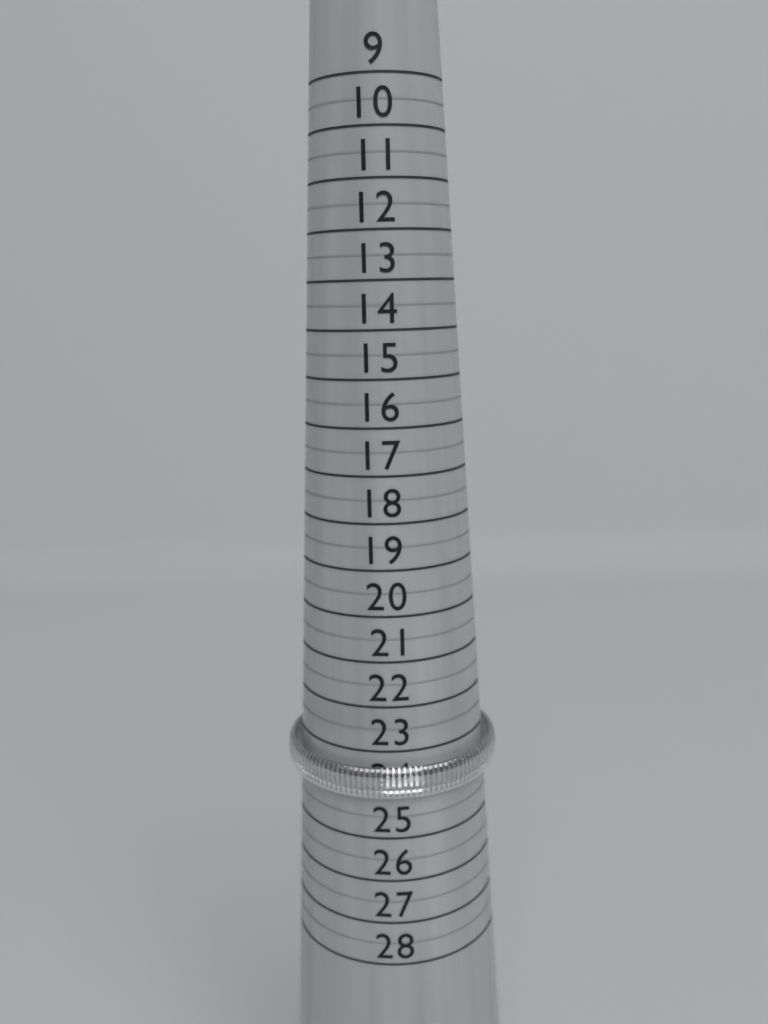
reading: 24.0 (no unit)
